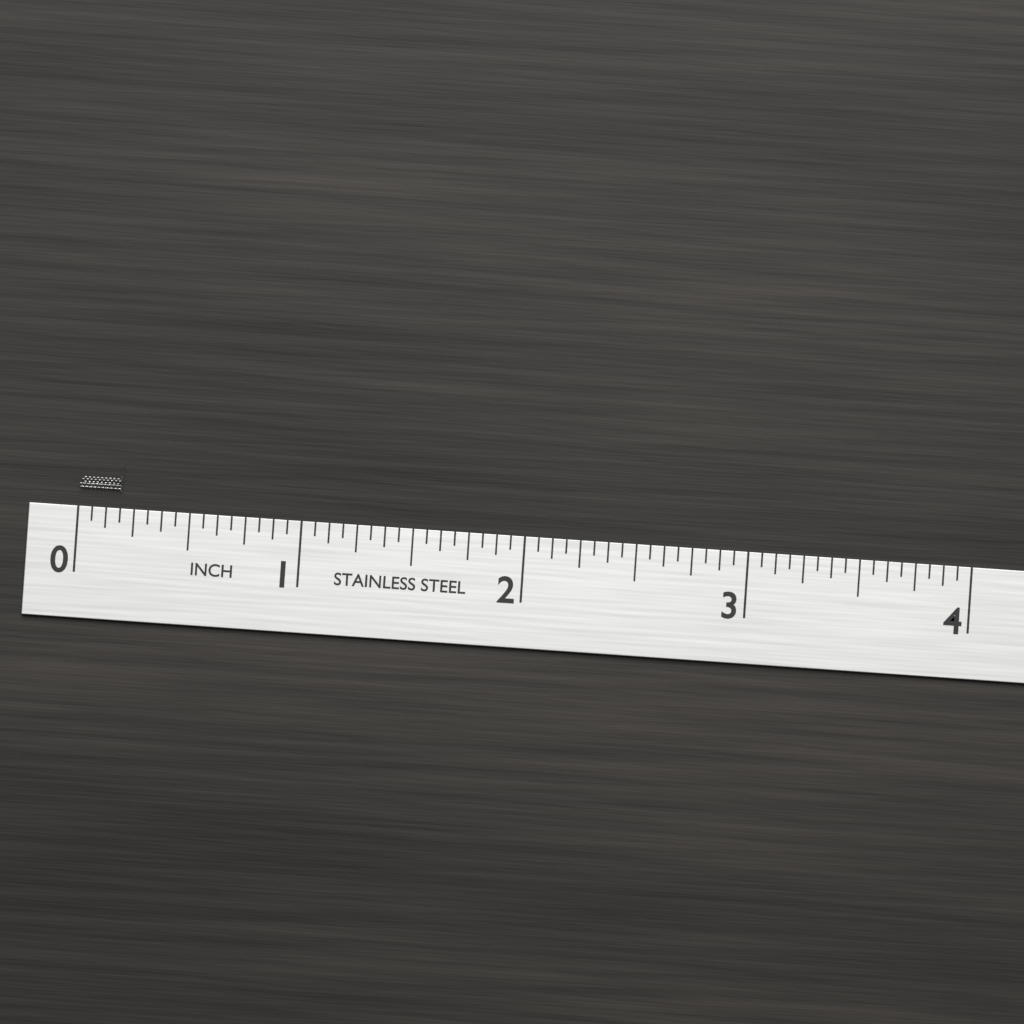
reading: 0.1875 in
